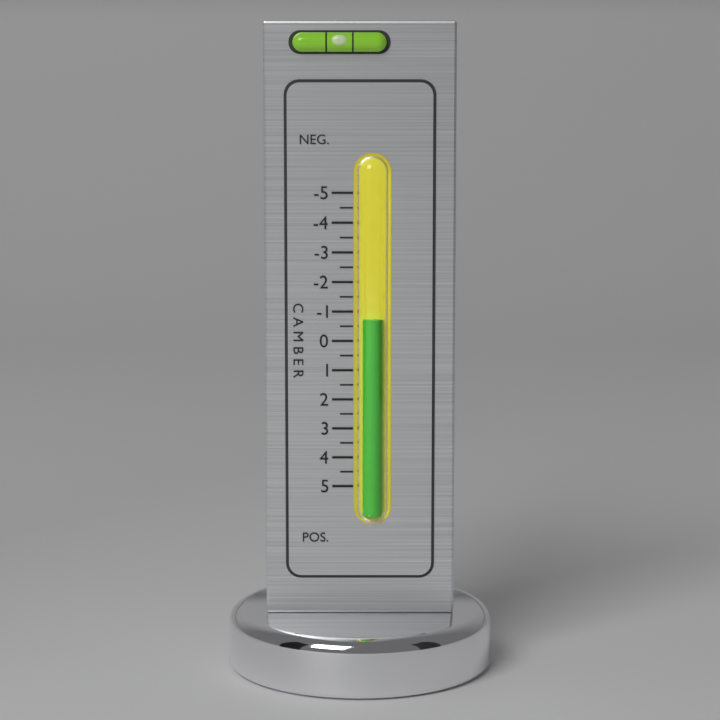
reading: -0.75 (no unit)
